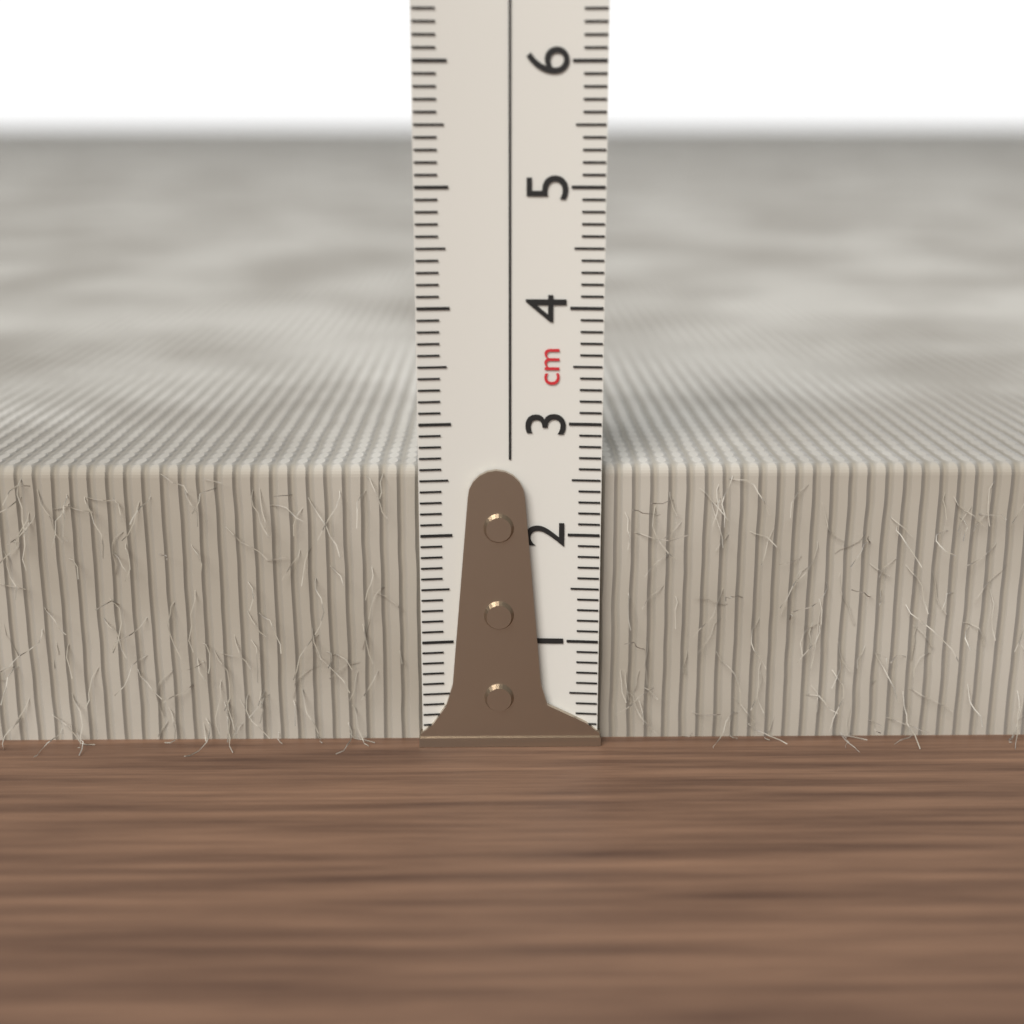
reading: 2.6 cm
